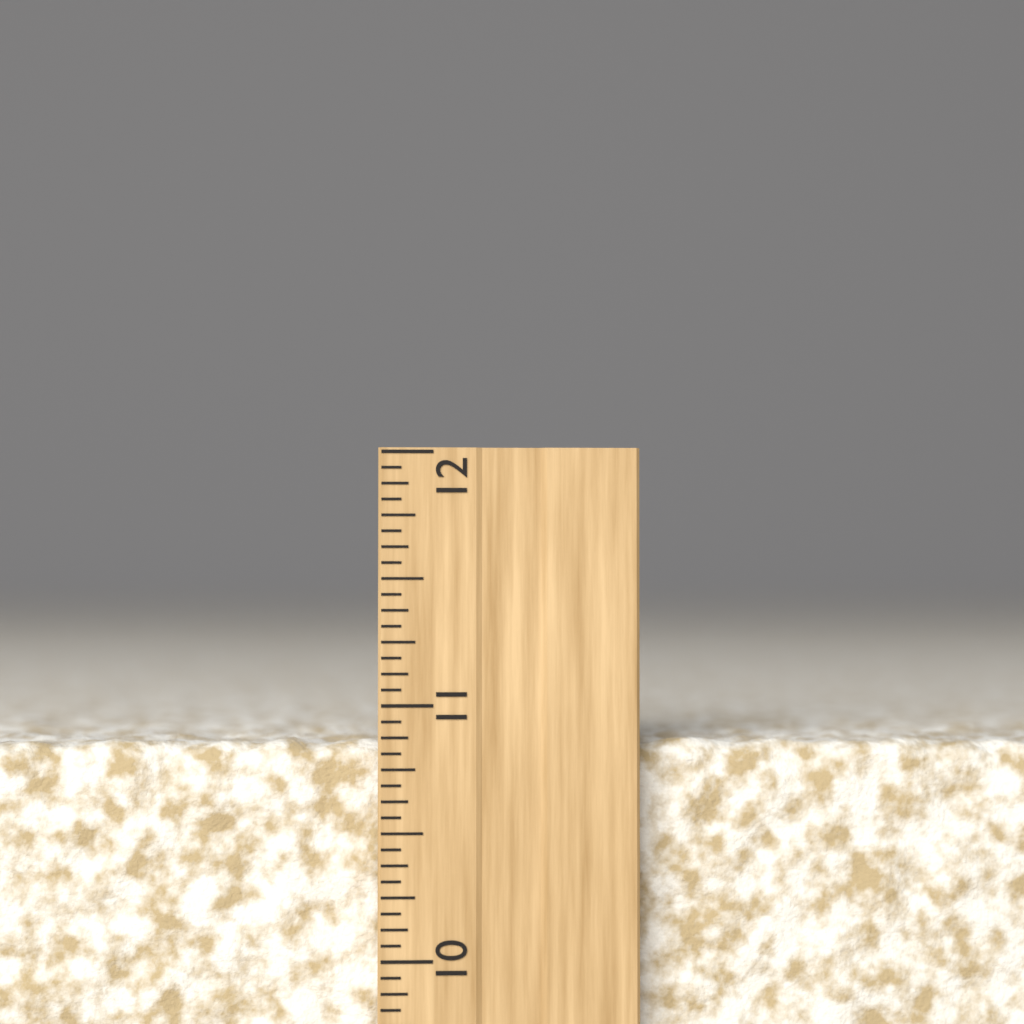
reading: 10.8750 inch
